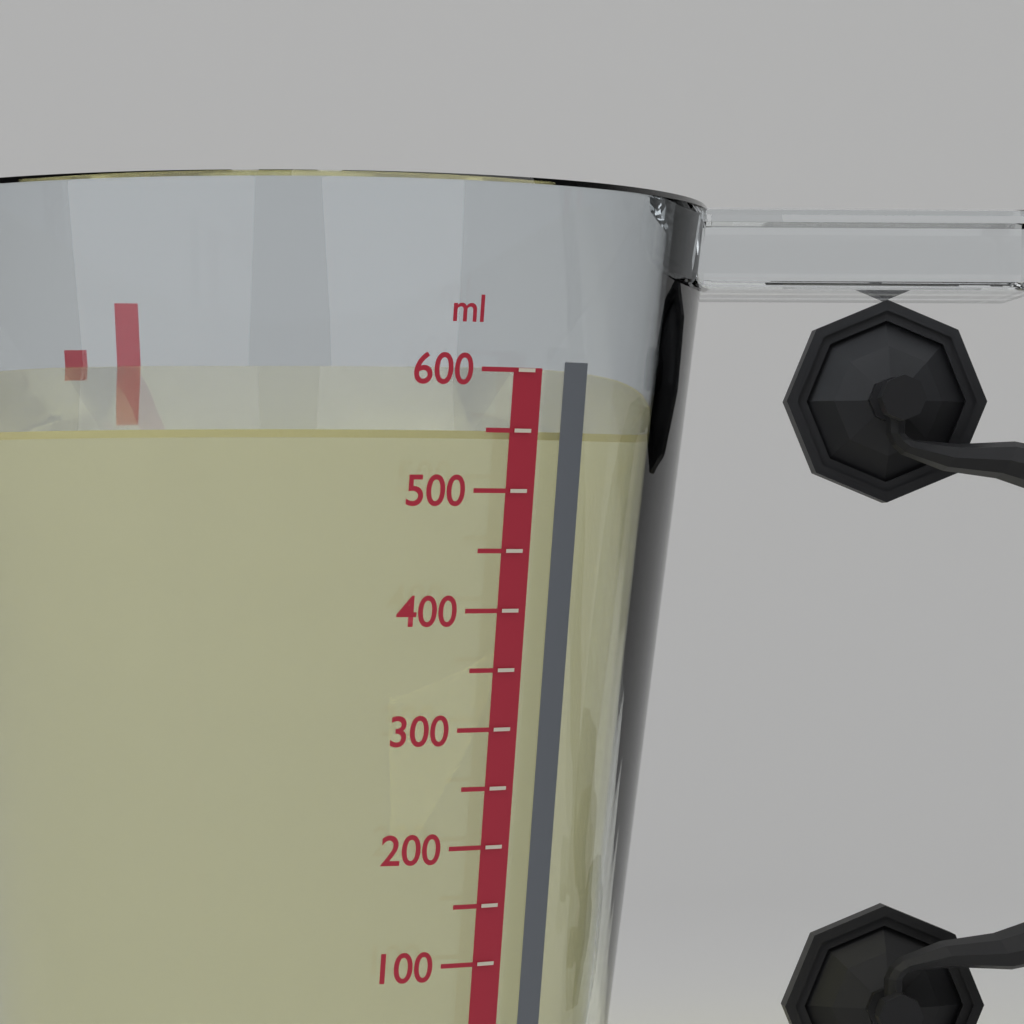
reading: 550 ml
